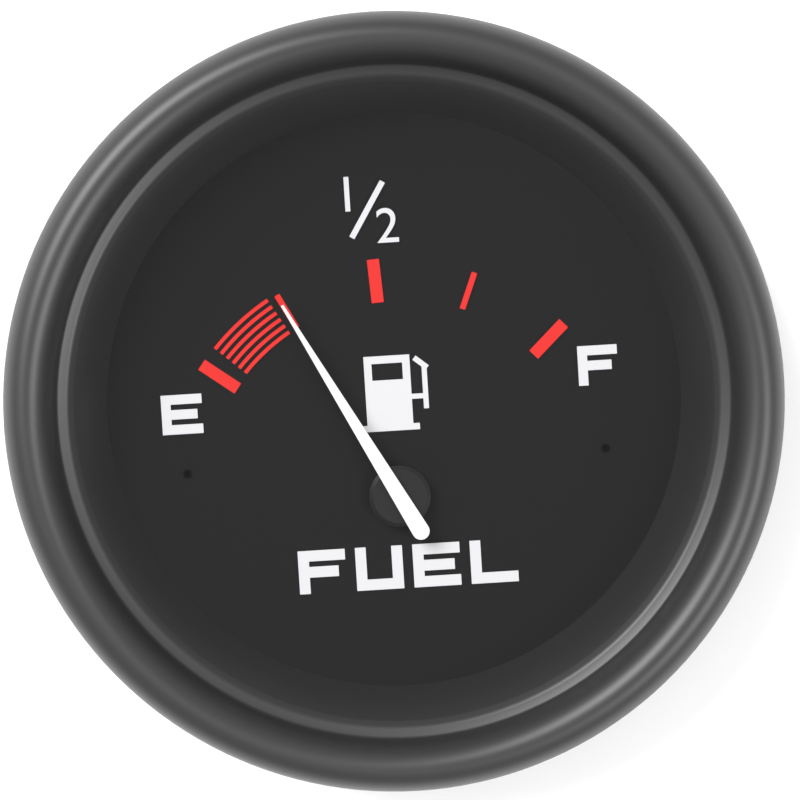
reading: 0.25 (no unit)
